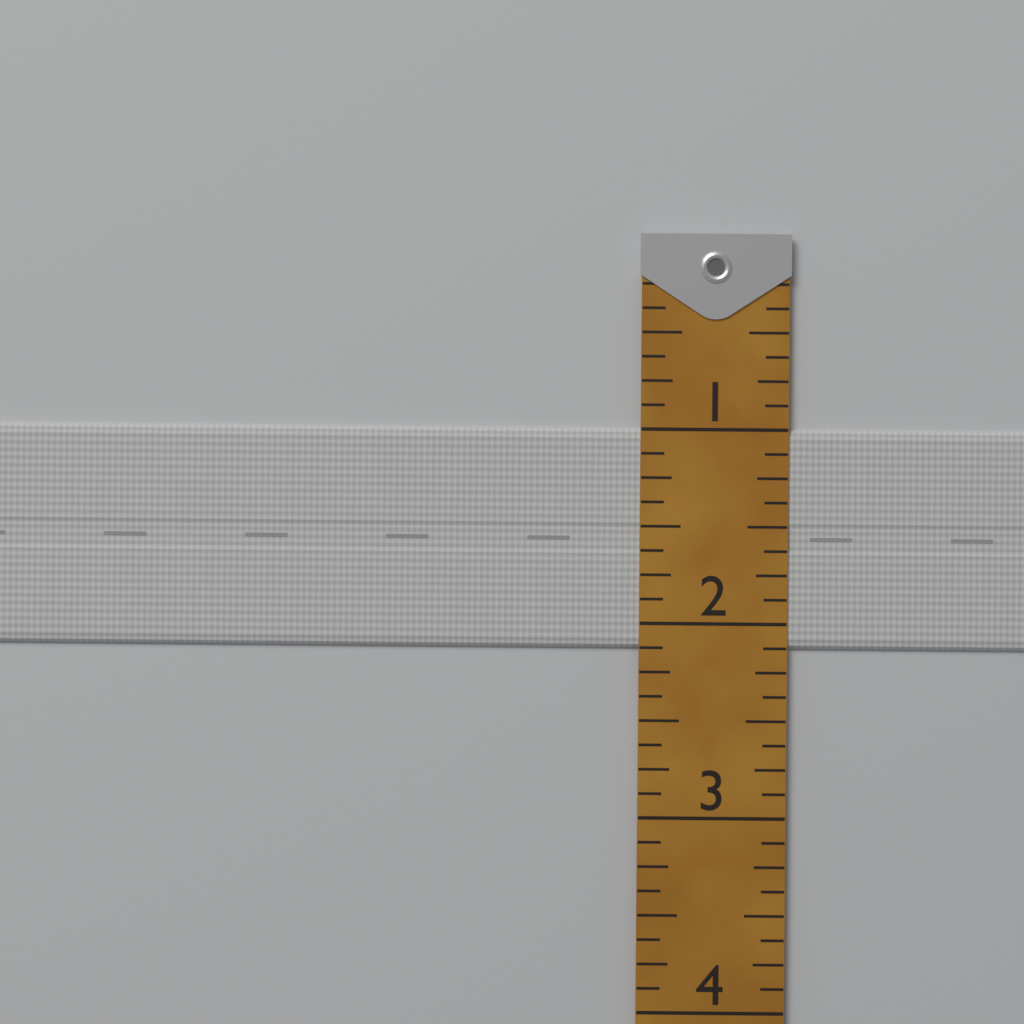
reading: 2.125 (no unit)
